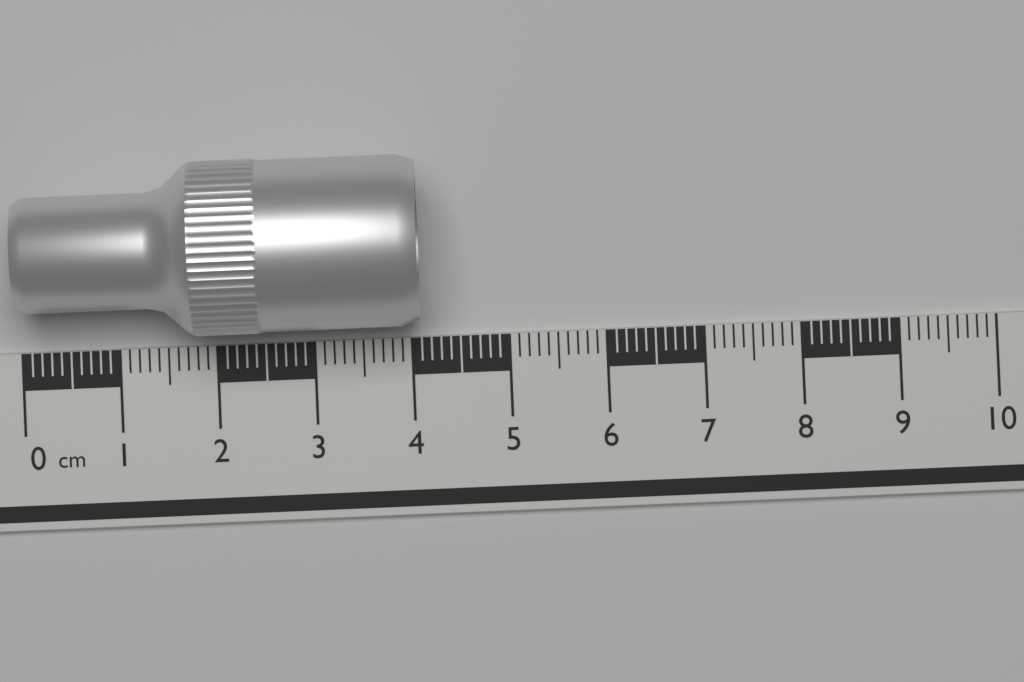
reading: 4.1 cm
